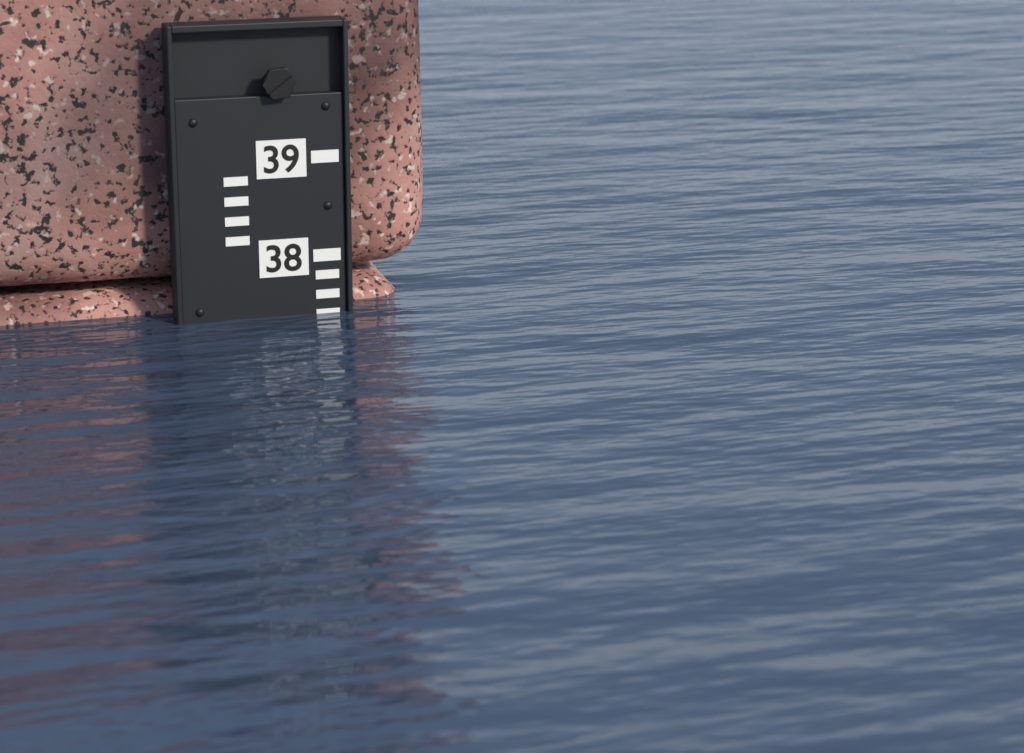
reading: 37.4 (no unit)
